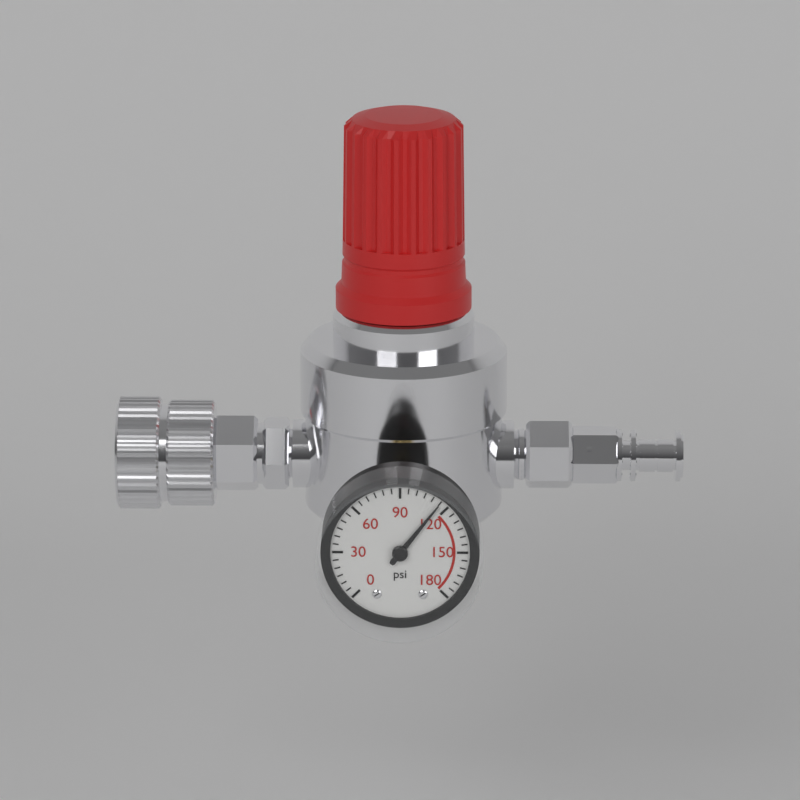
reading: 115 psi
